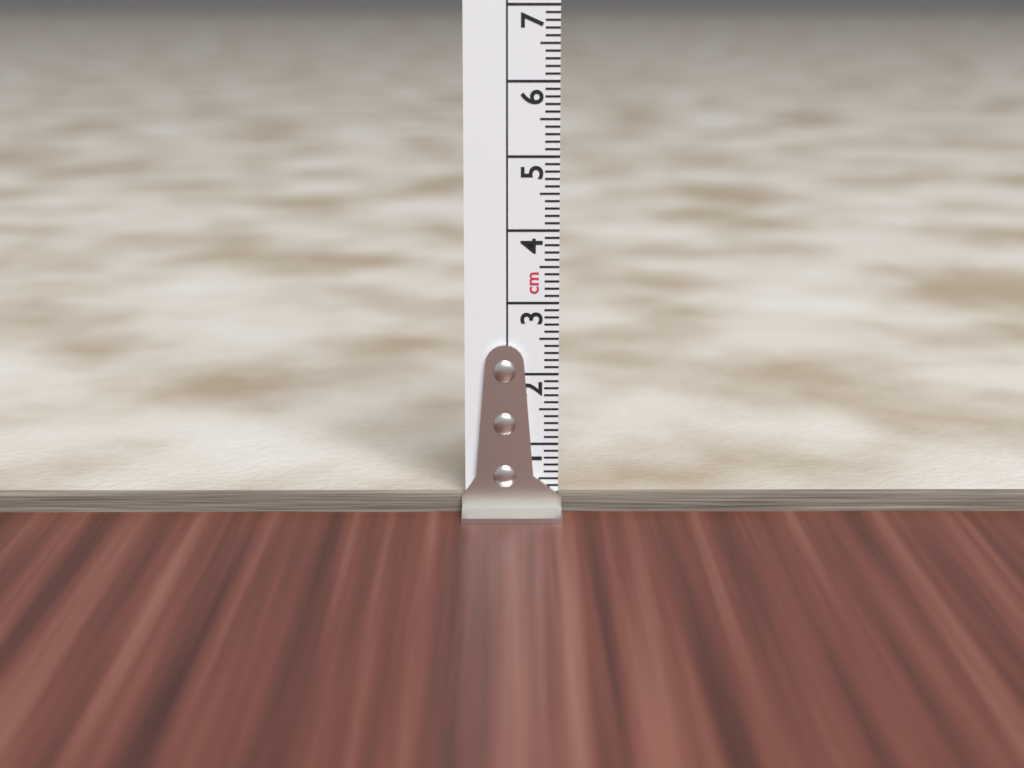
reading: 0.3 cm
